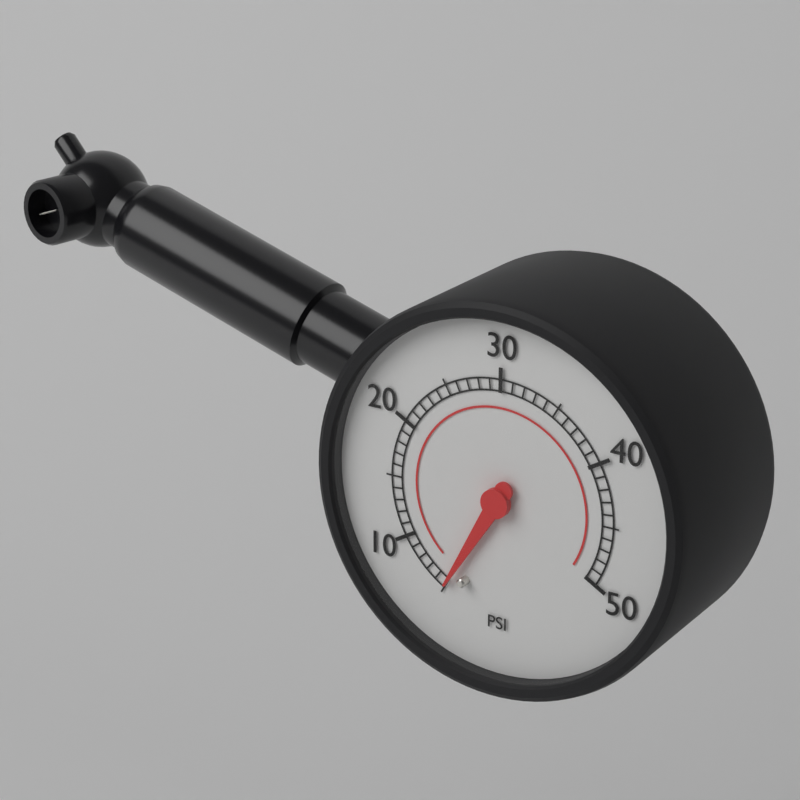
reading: 5 psi
